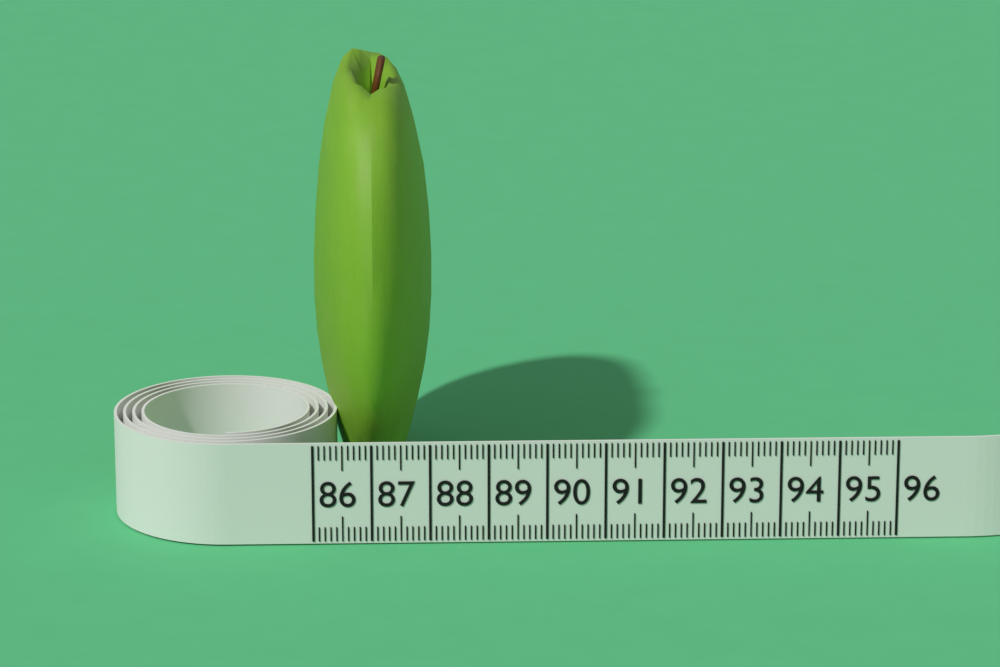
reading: 88.1 (no unit)
